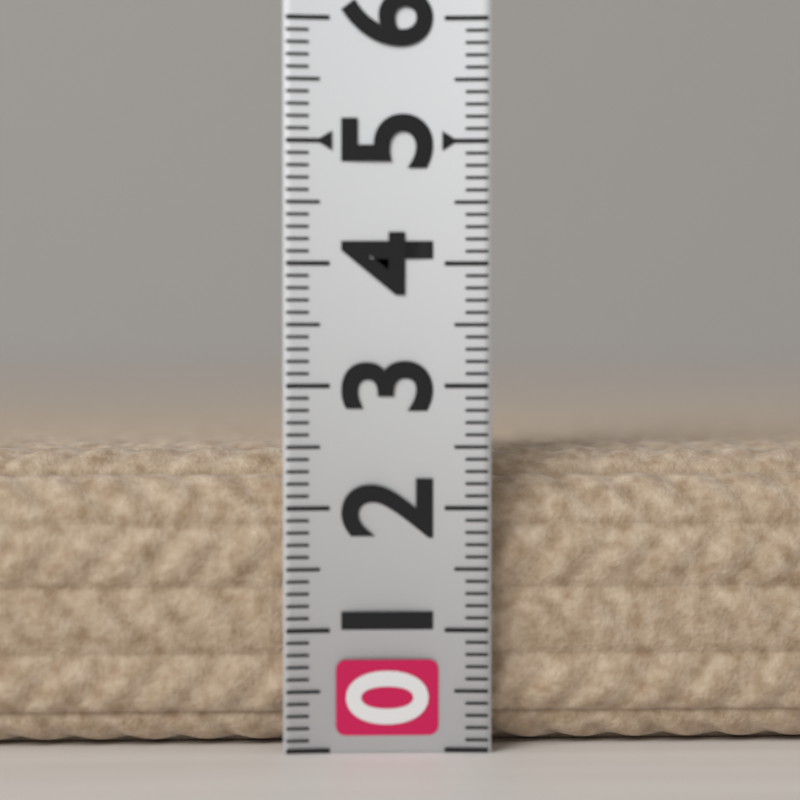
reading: 2.5 (no unit)
